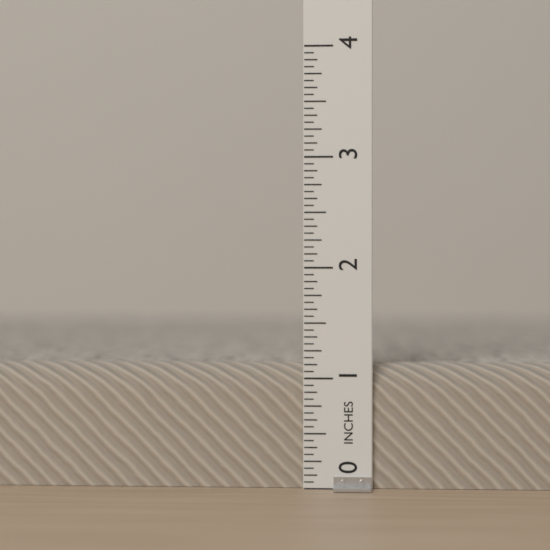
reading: 1.1250 in
